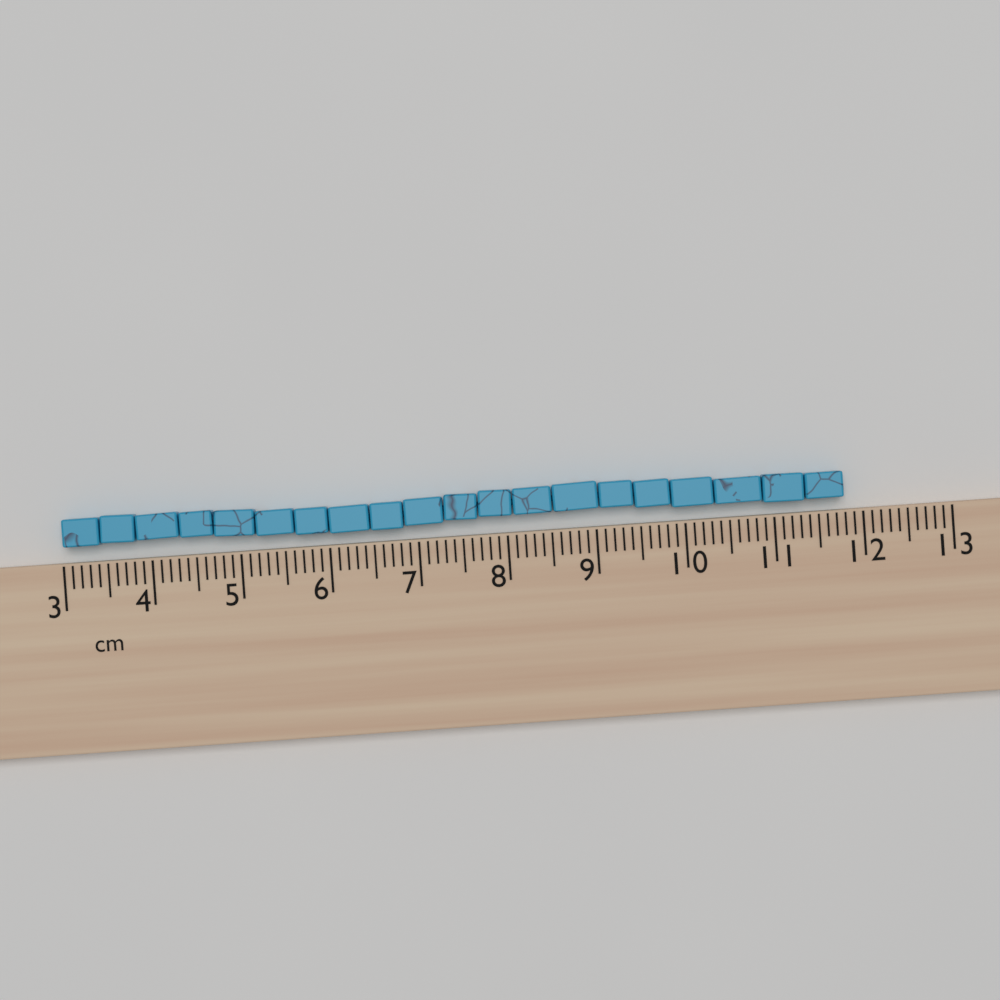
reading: 11.8 cm
